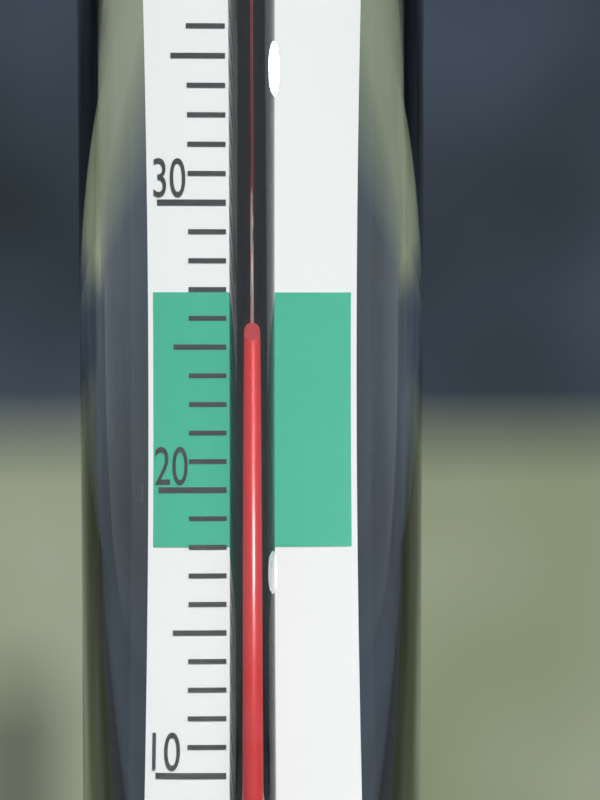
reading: 25 °C
